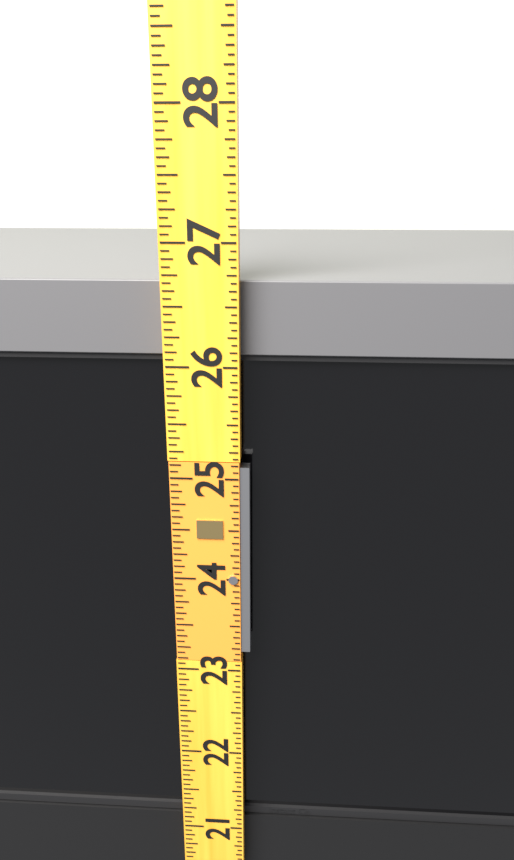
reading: 26.6875 (no unit)
